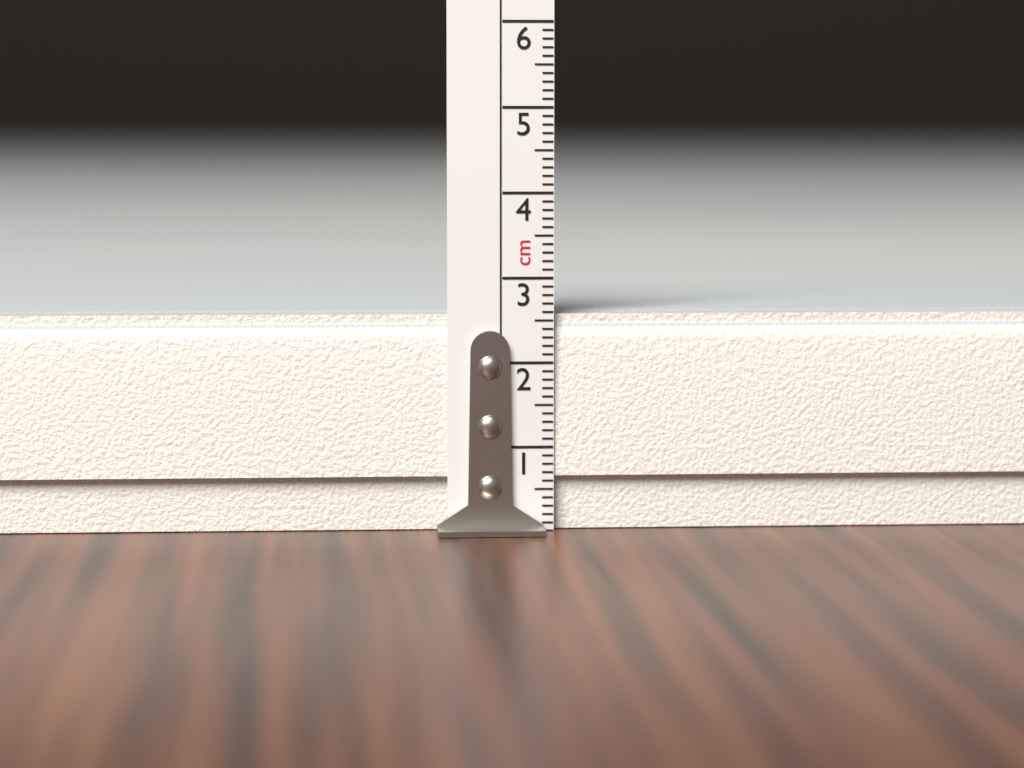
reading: 2.6 cm
